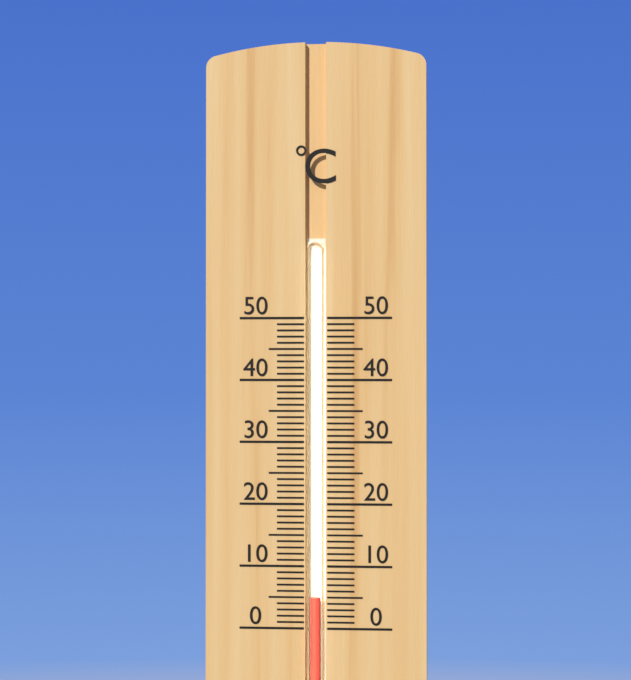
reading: 5 °C
